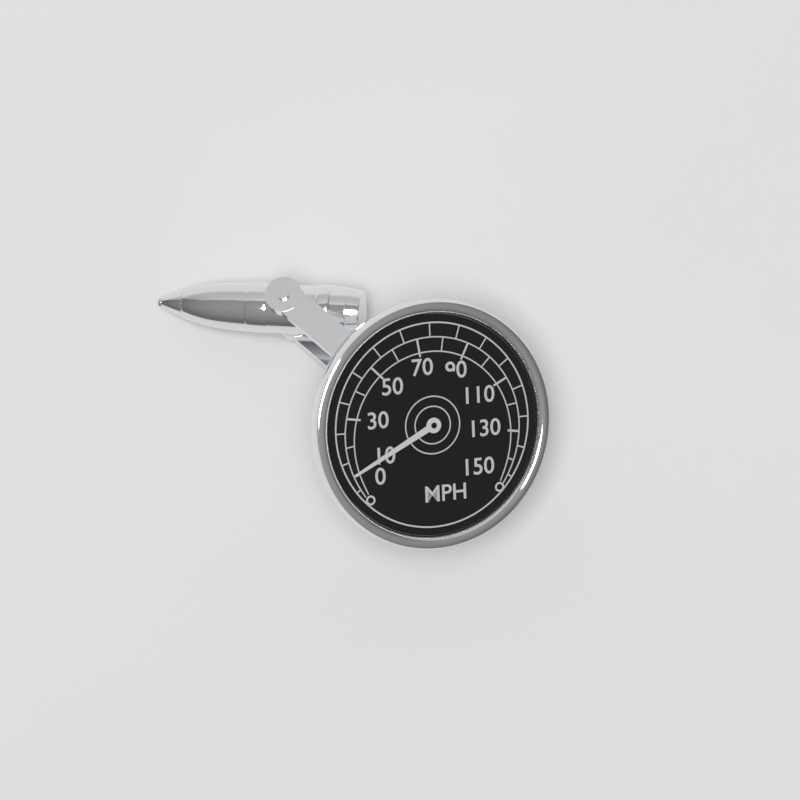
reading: 10 MPH
